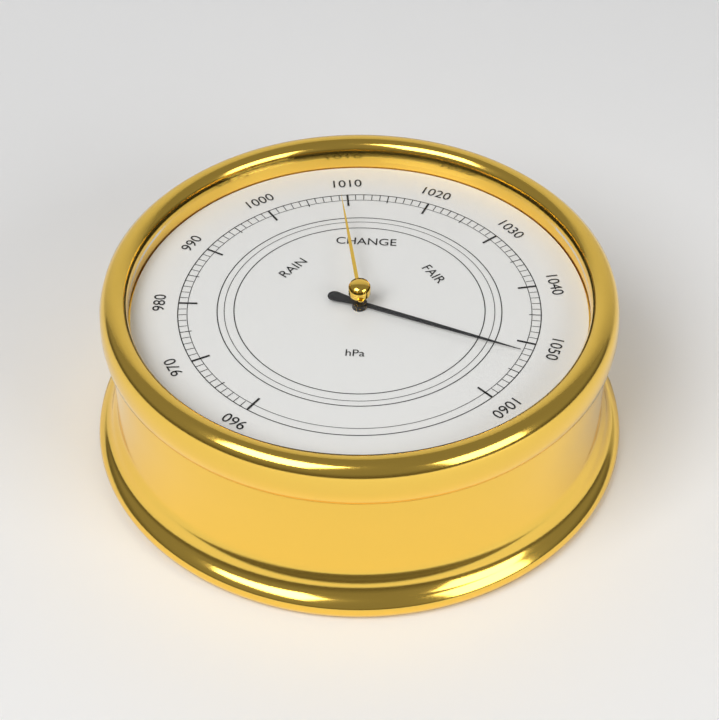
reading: 1052 hPa
